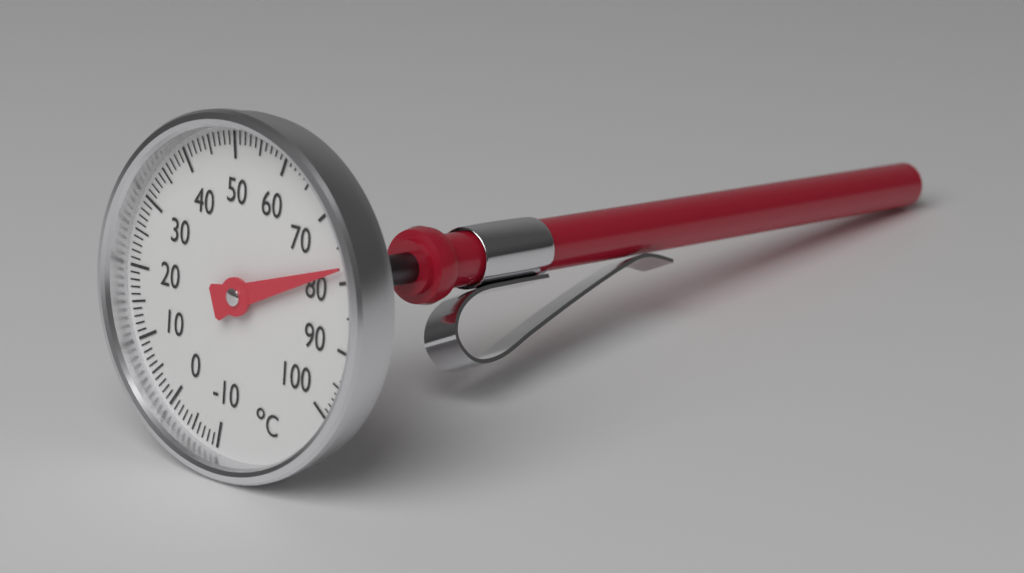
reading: 78 °C
